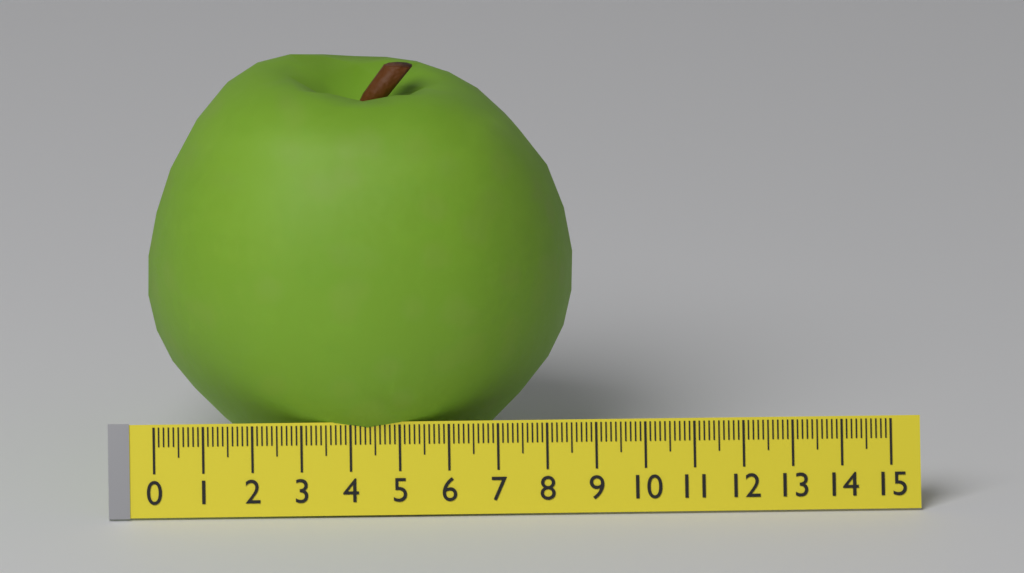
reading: 8.7 (no unit)
